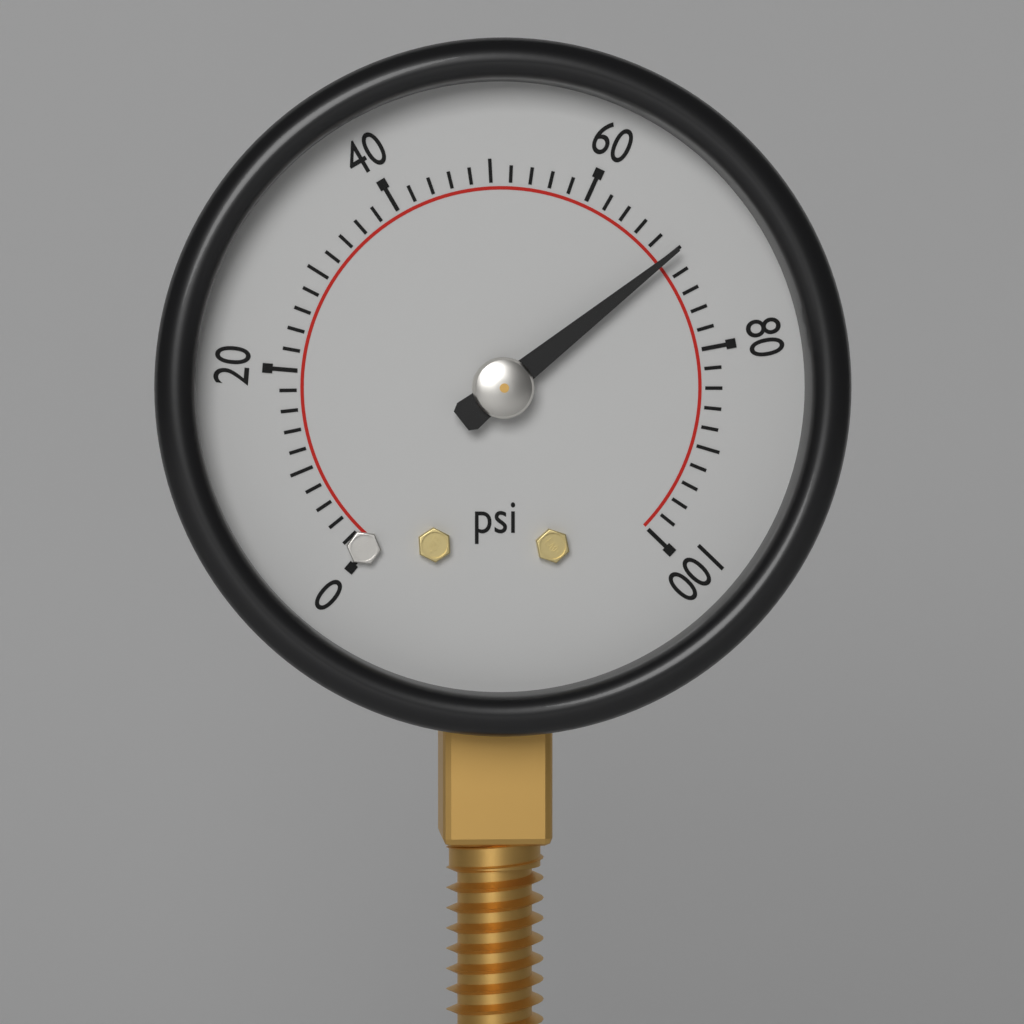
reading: 70 psi
